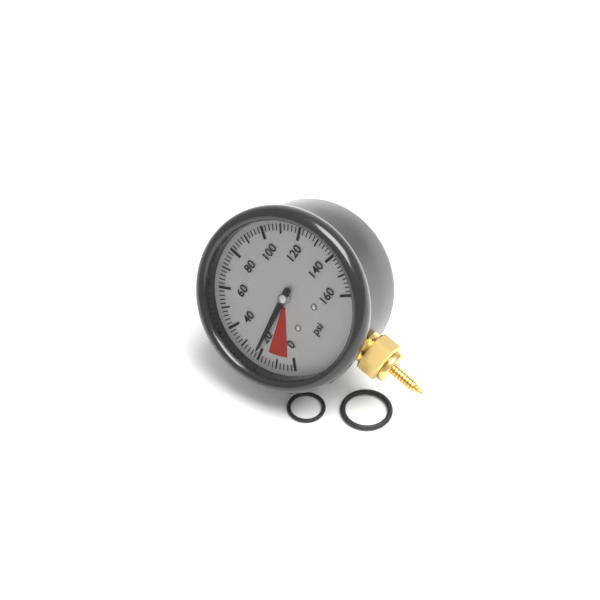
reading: 22 psi
